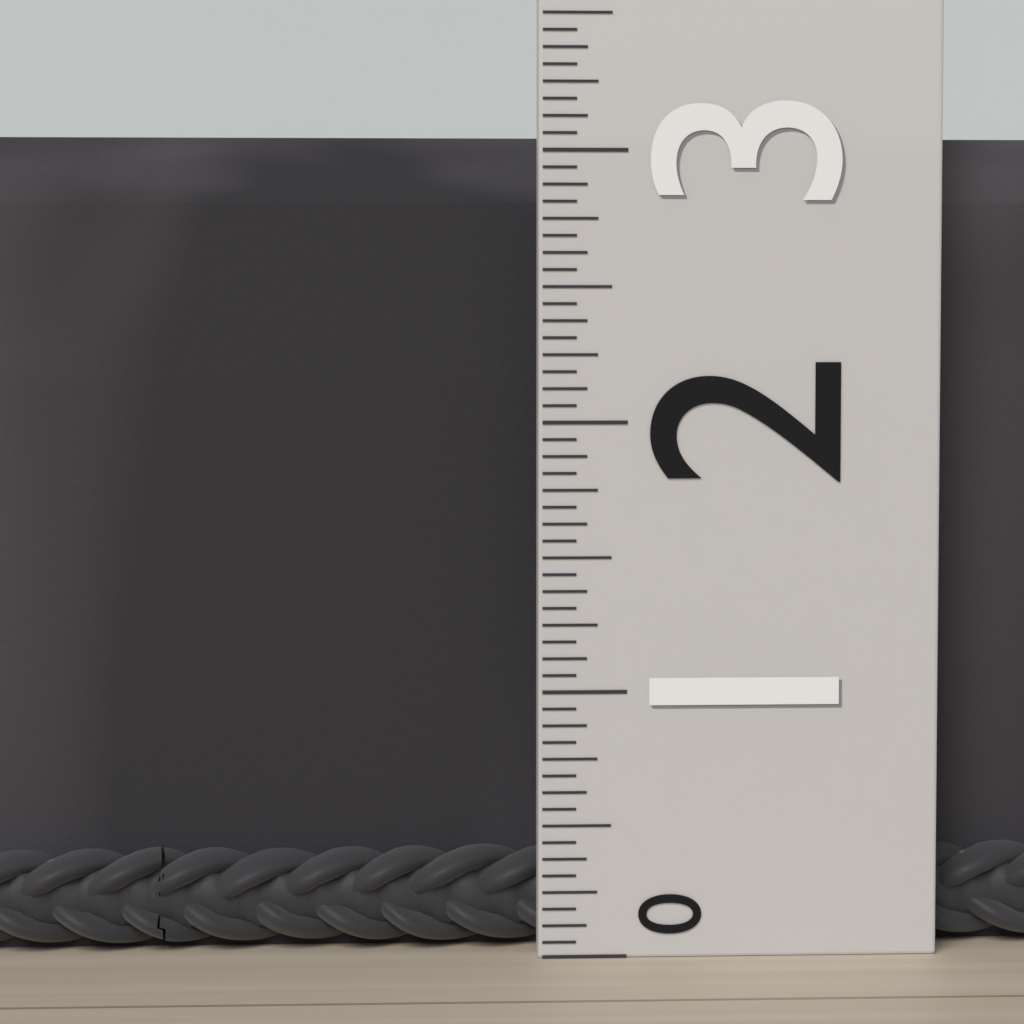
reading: 3.0625 (no unit)
